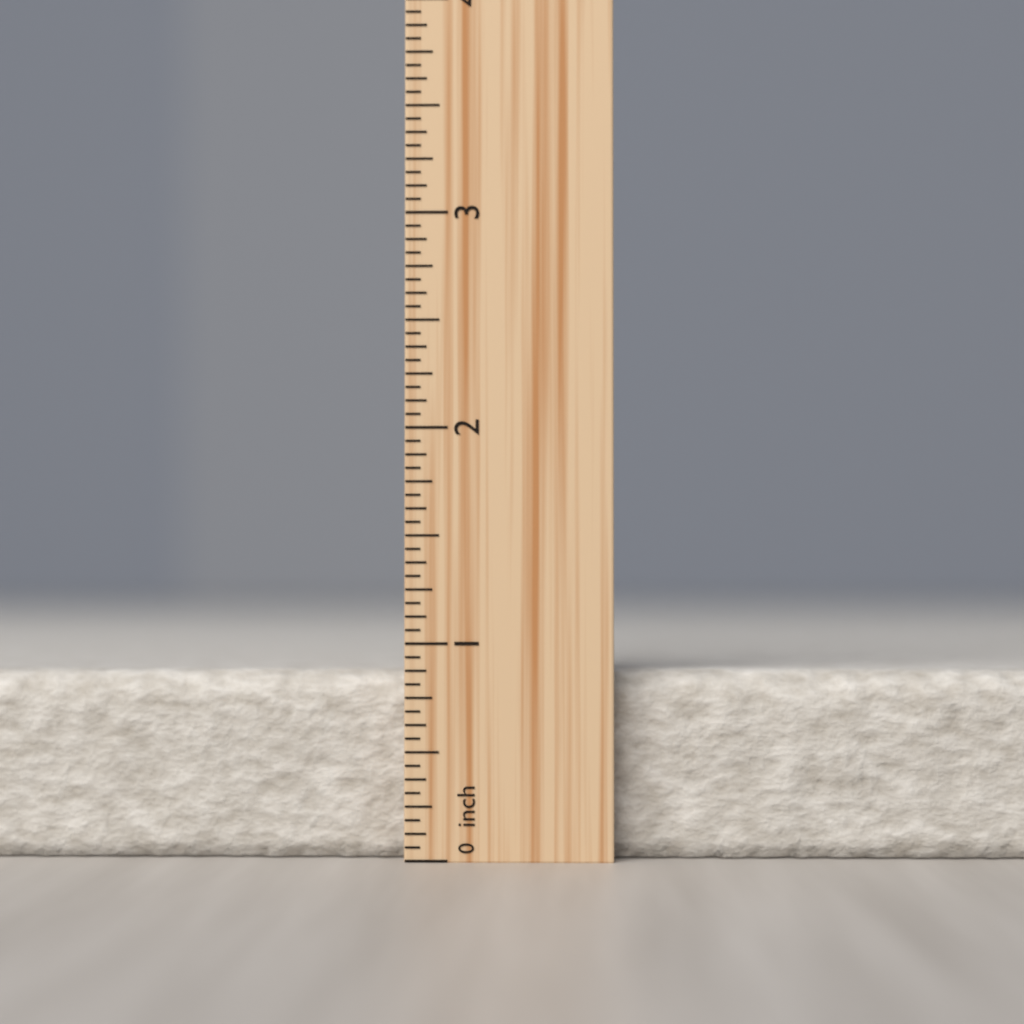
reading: 0.8750 inch
